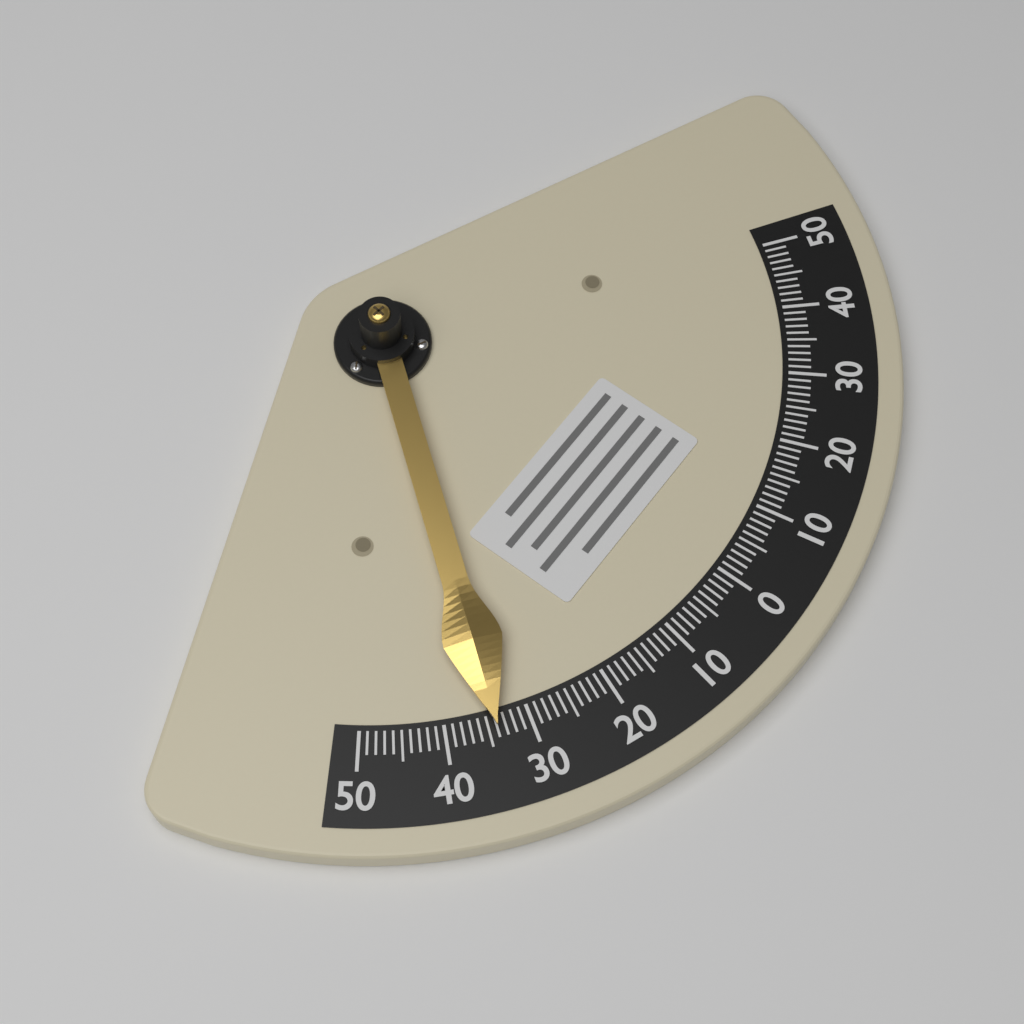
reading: -34 (no unit)
